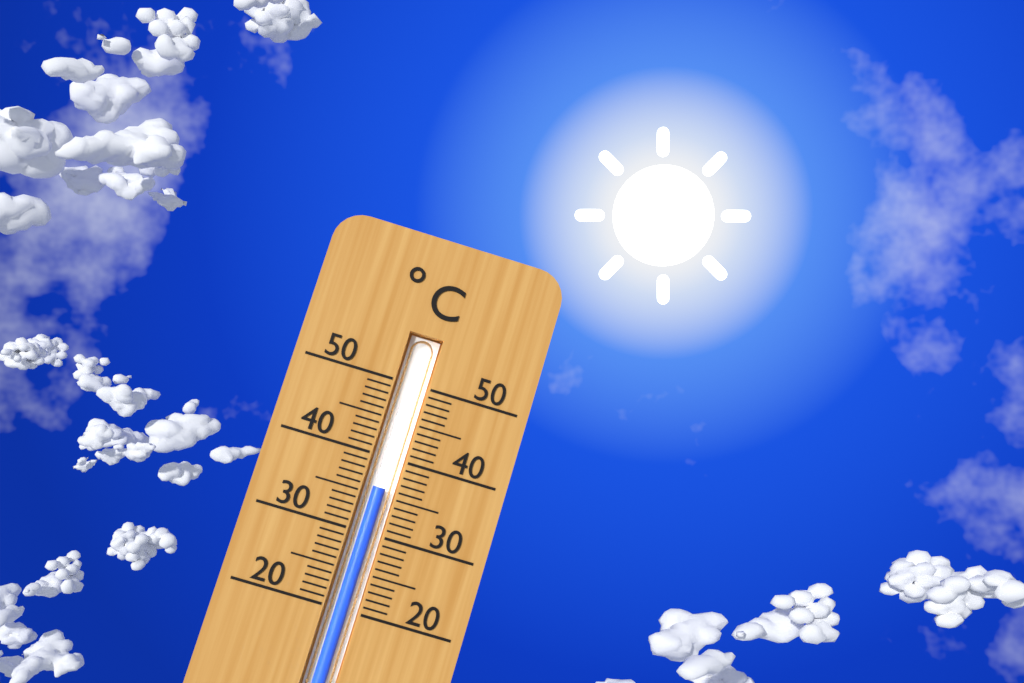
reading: 36 °C
